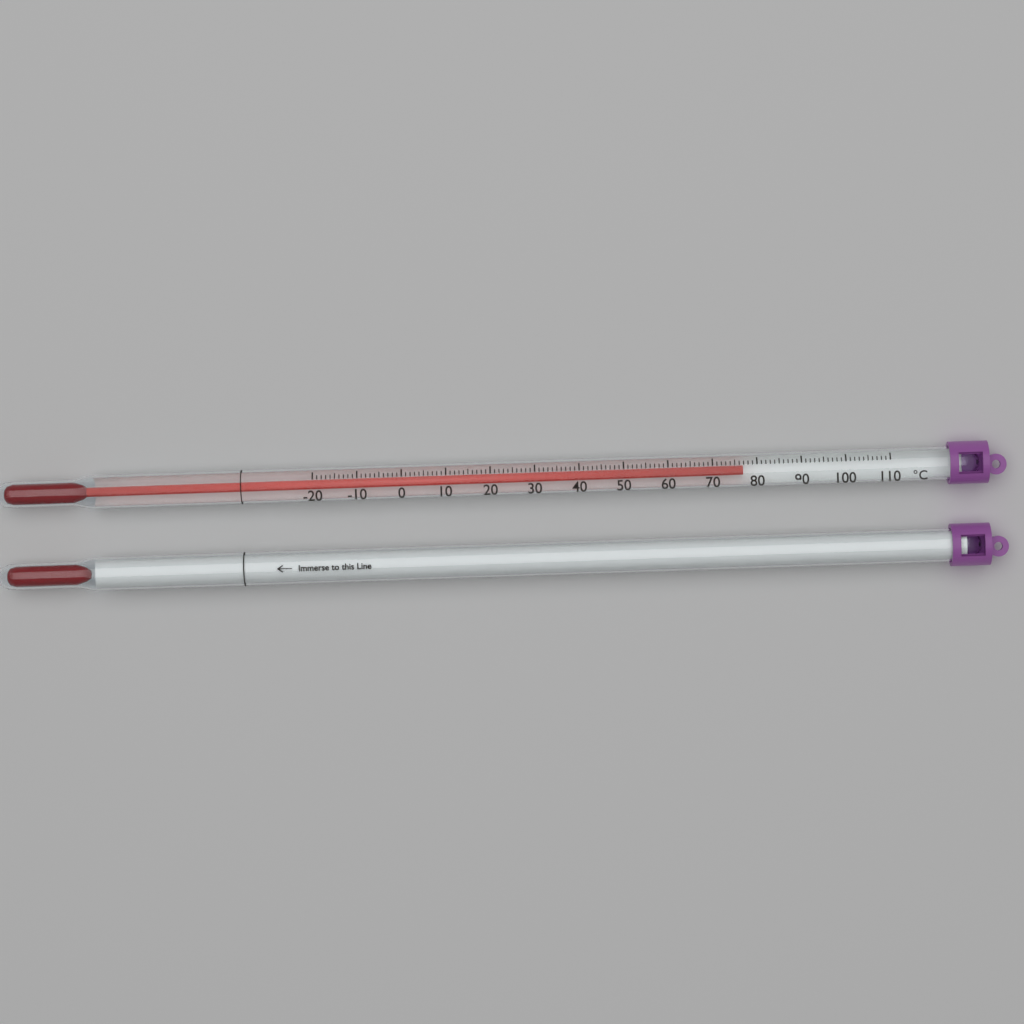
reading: 77 °C
